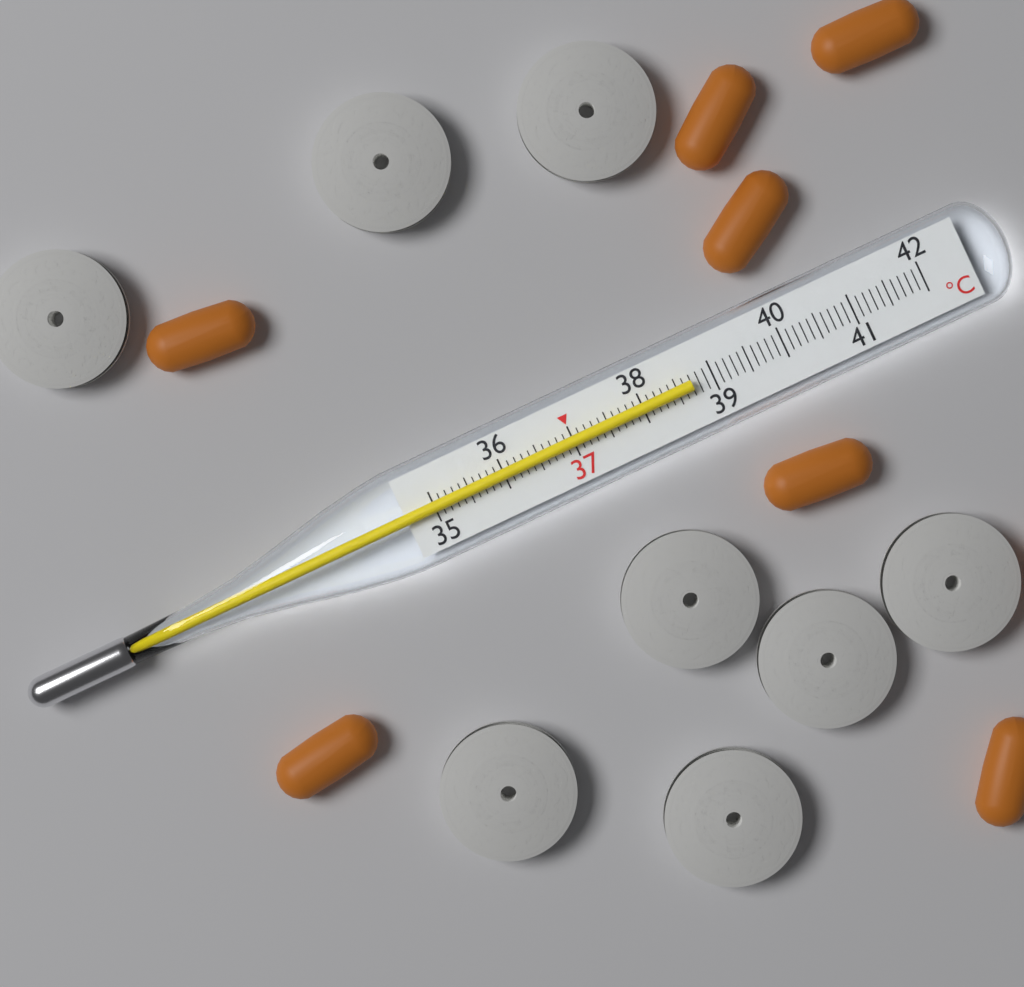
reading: 38.7 °C
